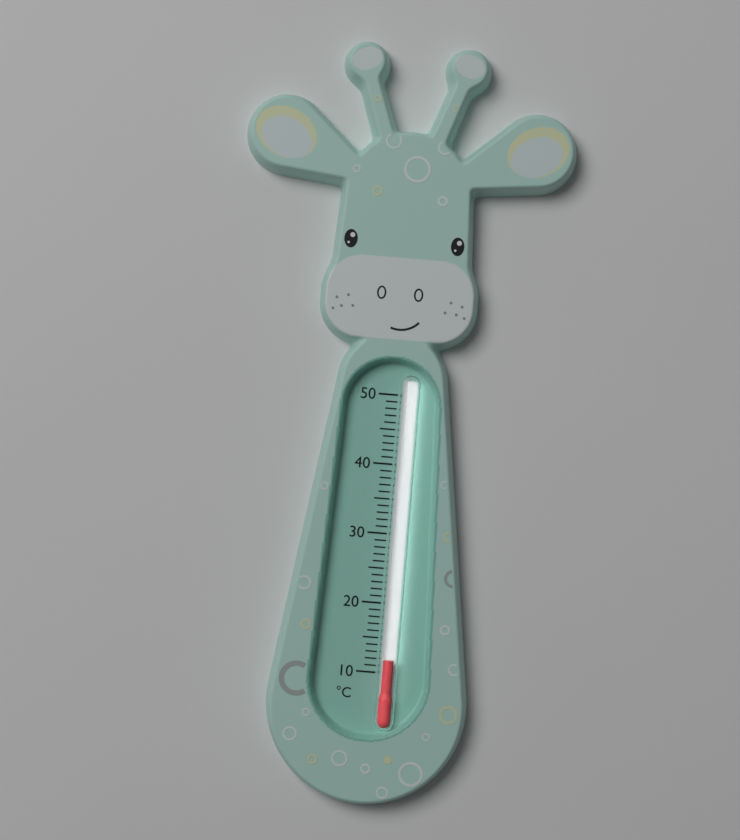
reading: 12 °C
